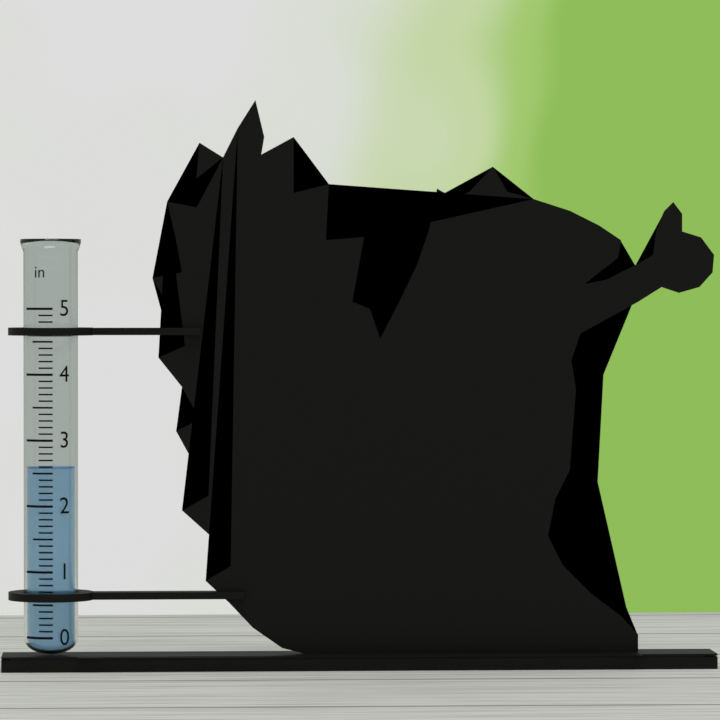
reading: 2.6 in
